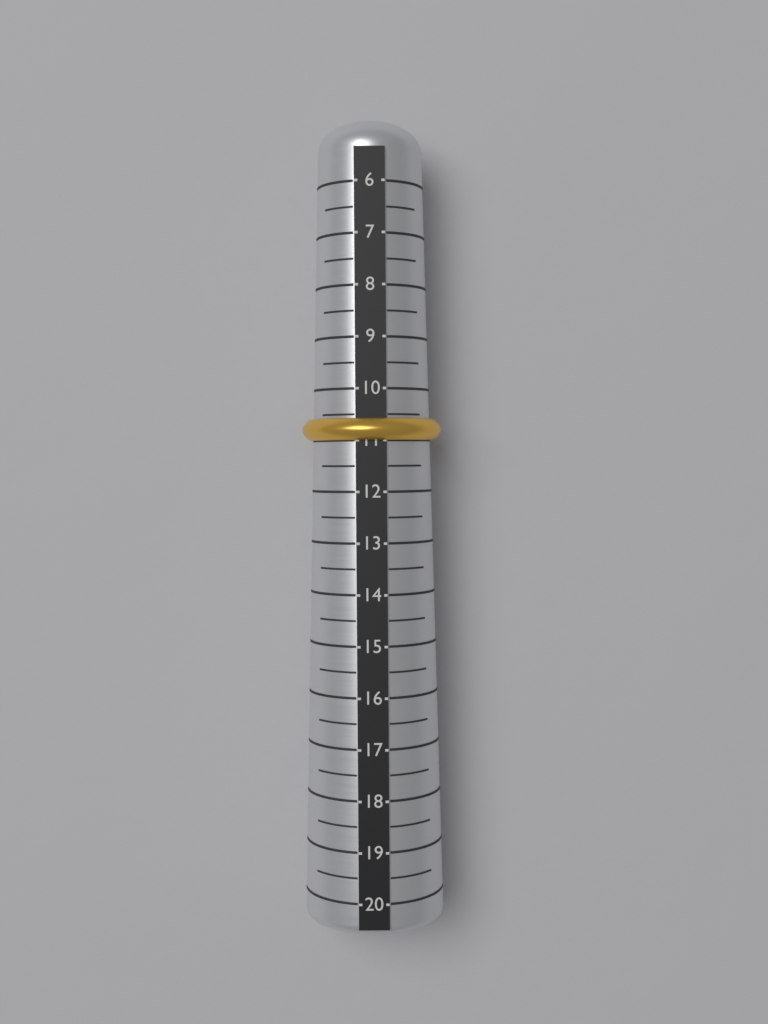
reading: 11.0 (no unit)
